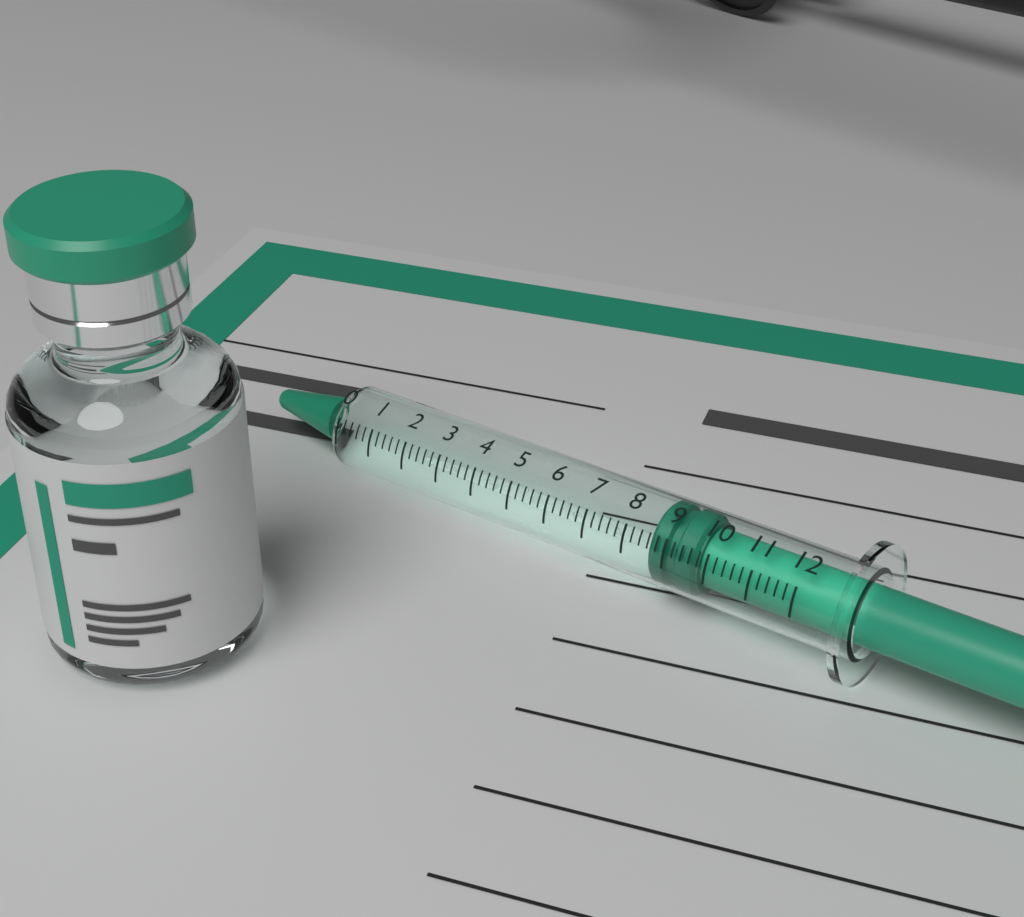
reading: 8.6 (no unit)
